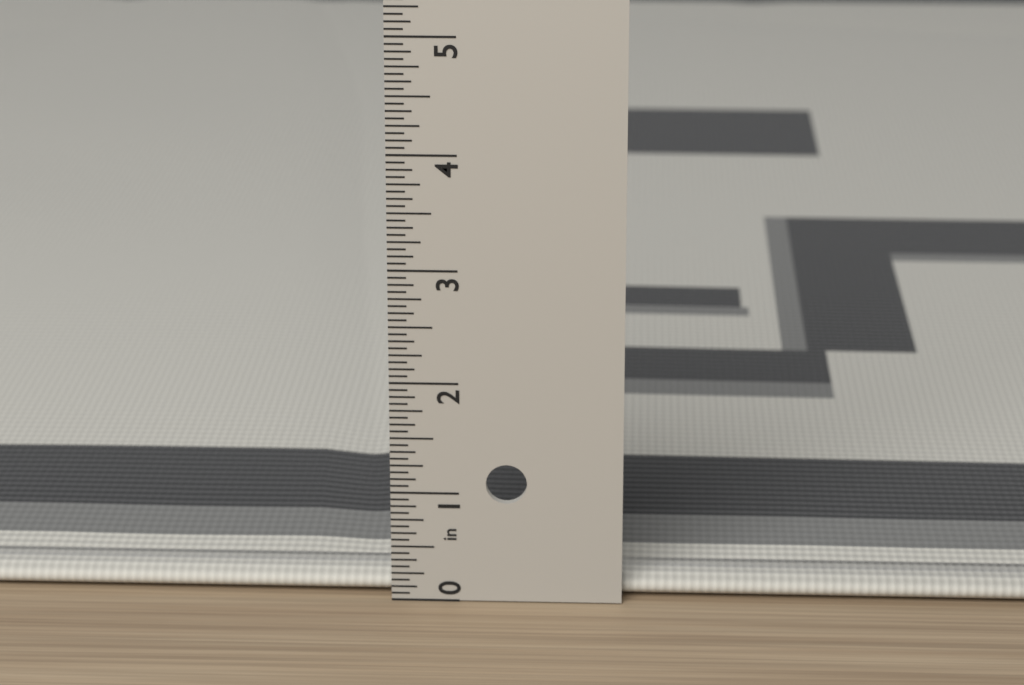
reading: 0.1875 in
